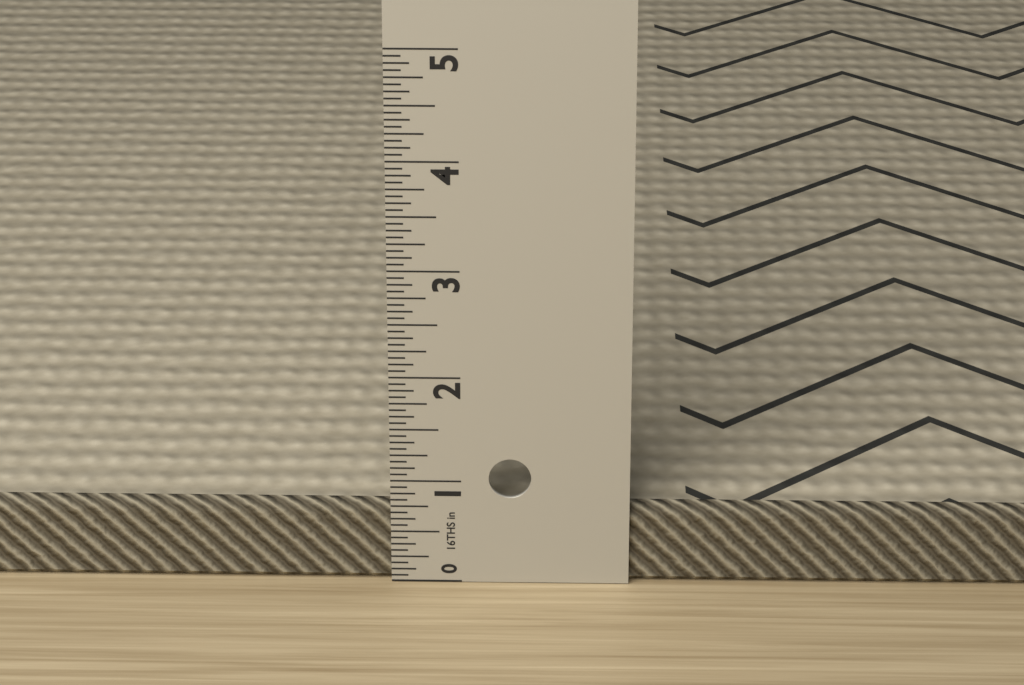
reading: 0.7500 in
